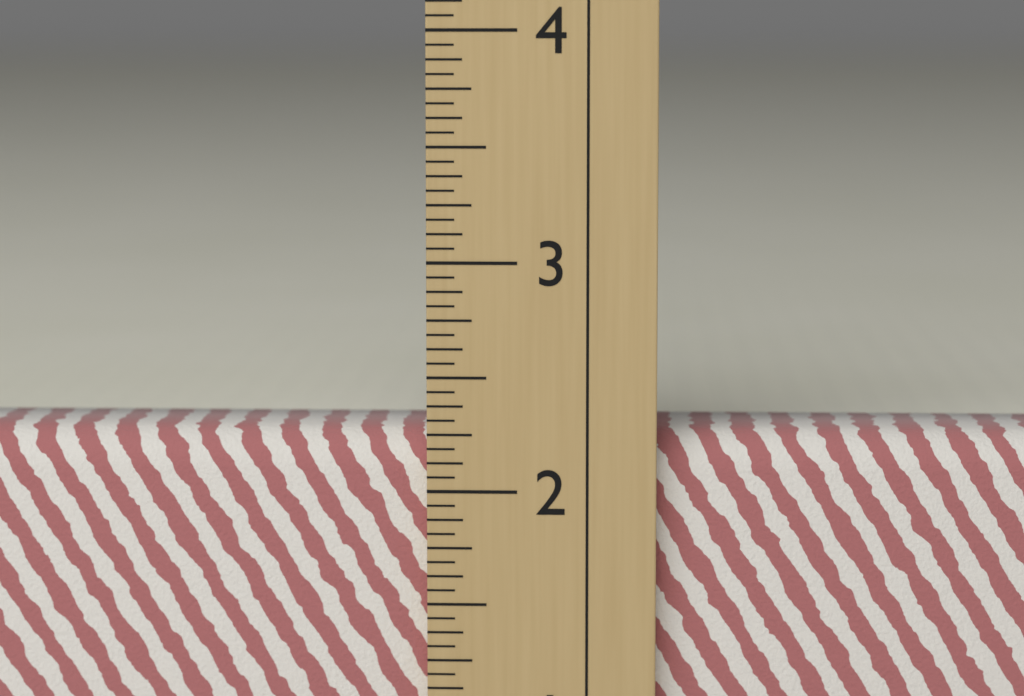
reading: 2.2500 in
